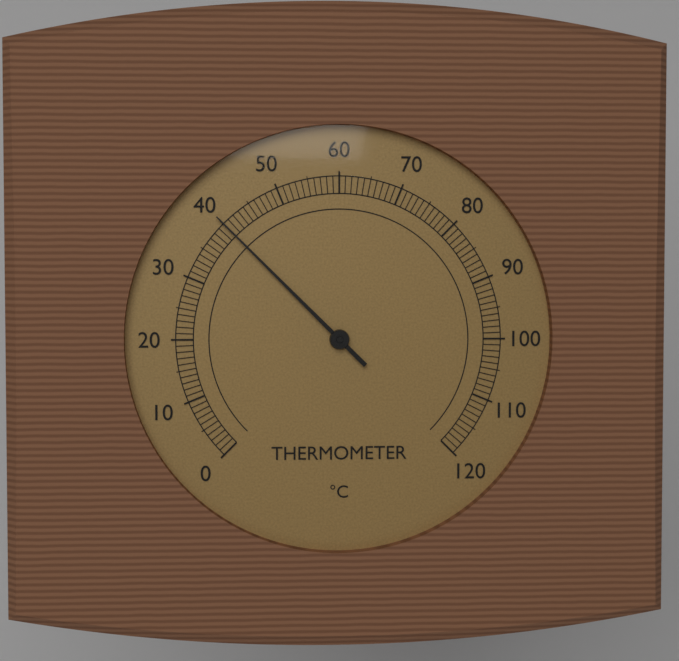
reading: 40 °C
